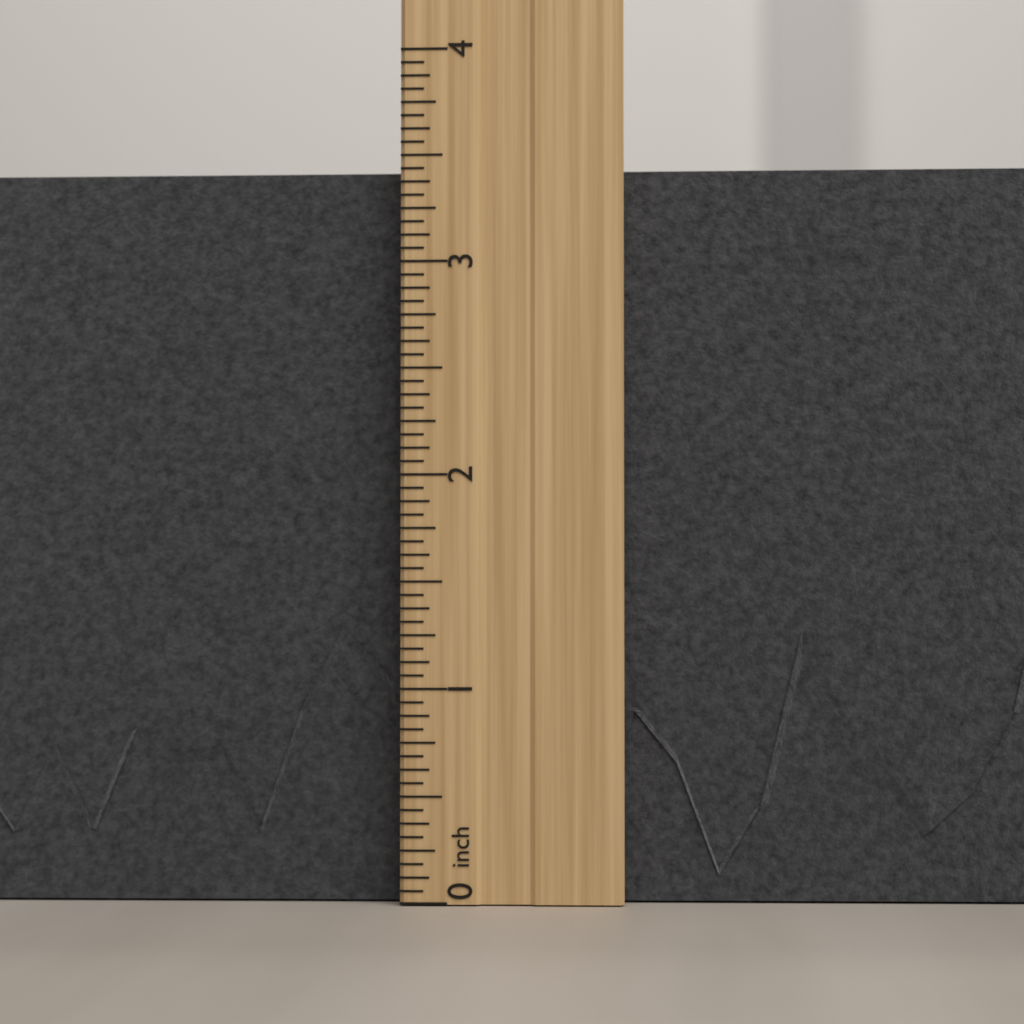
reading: 3.5000 inch
